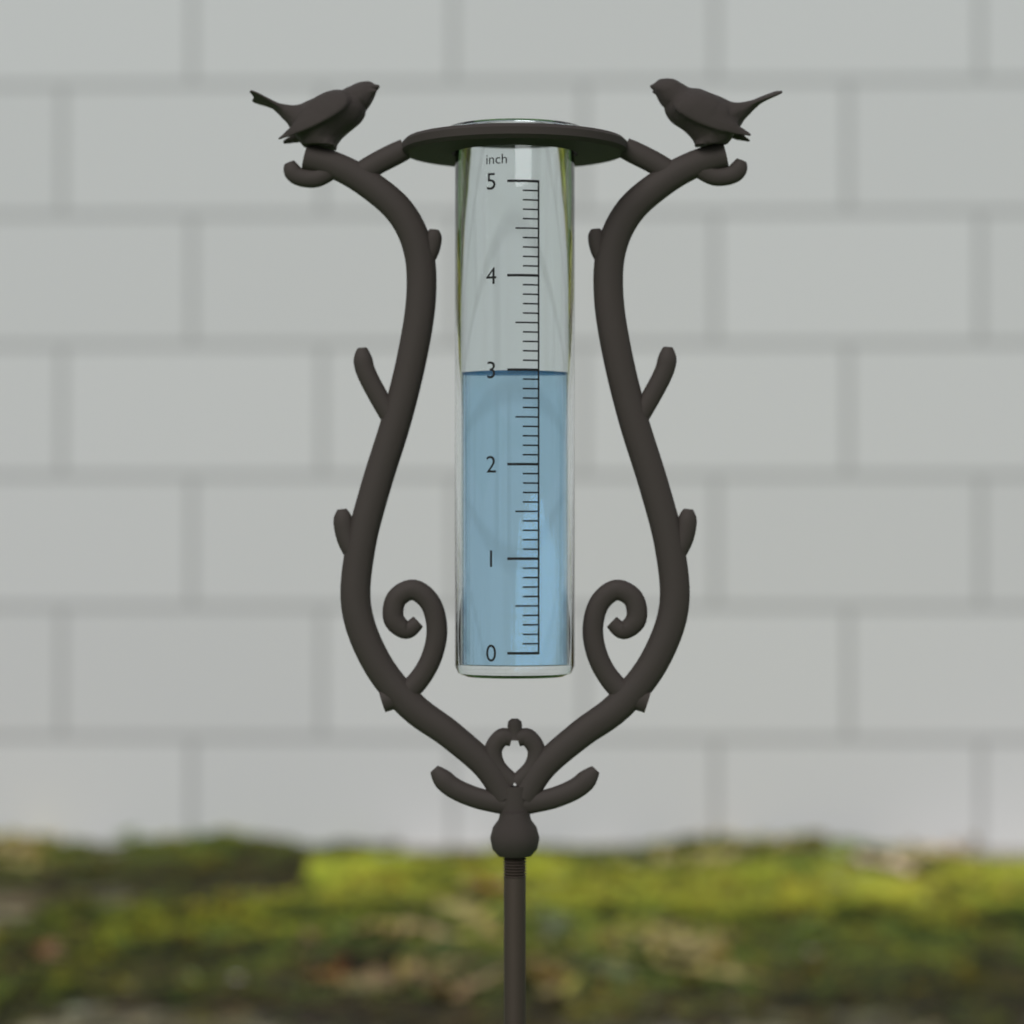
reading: 3.0 inch
